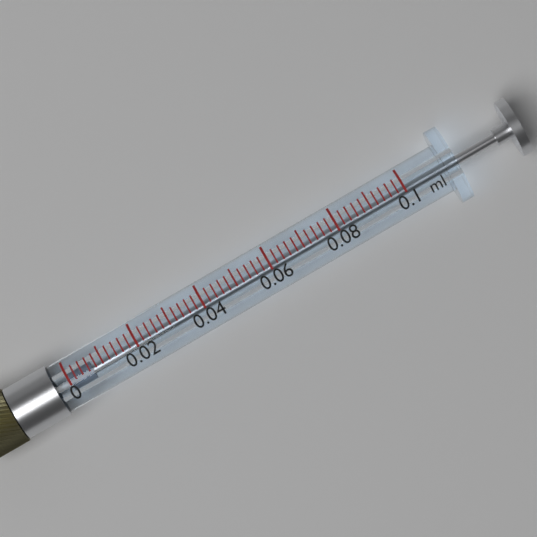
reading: 0.000 ml
